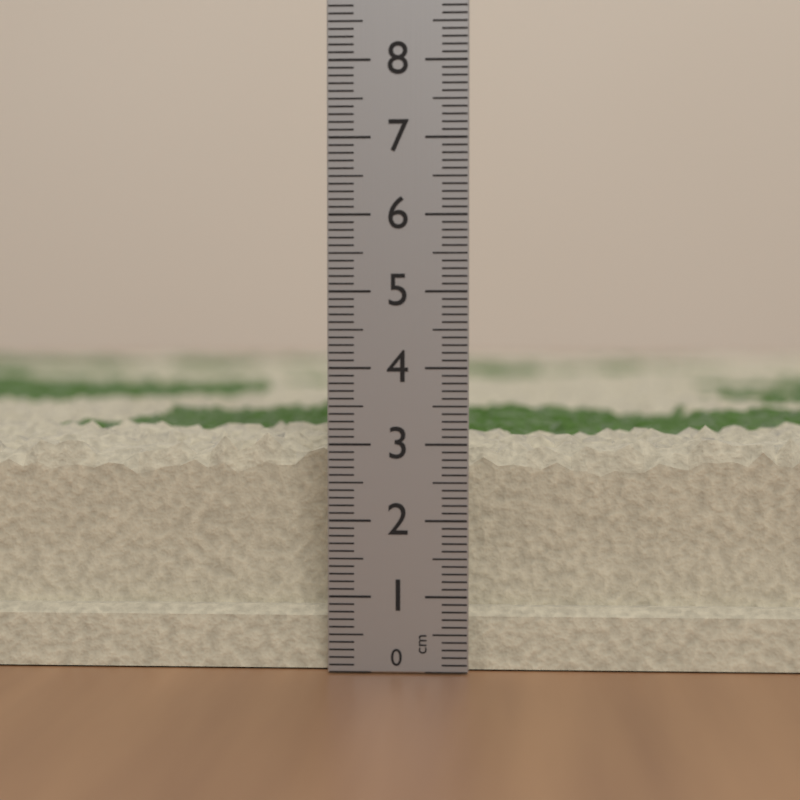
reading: 3.2 cm
